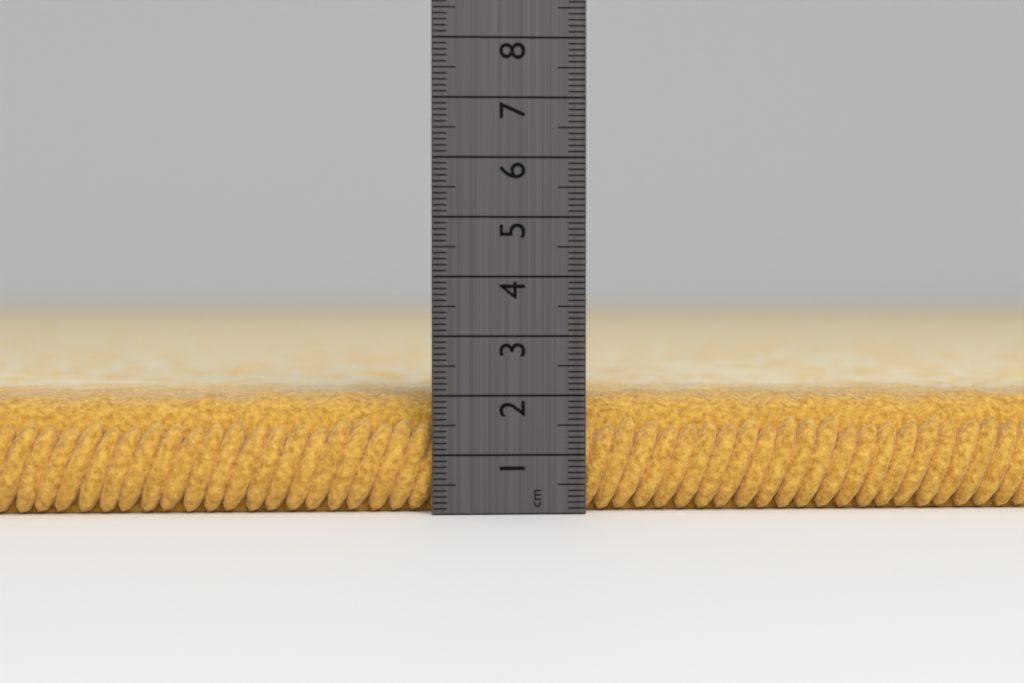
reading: 2.0 cm
